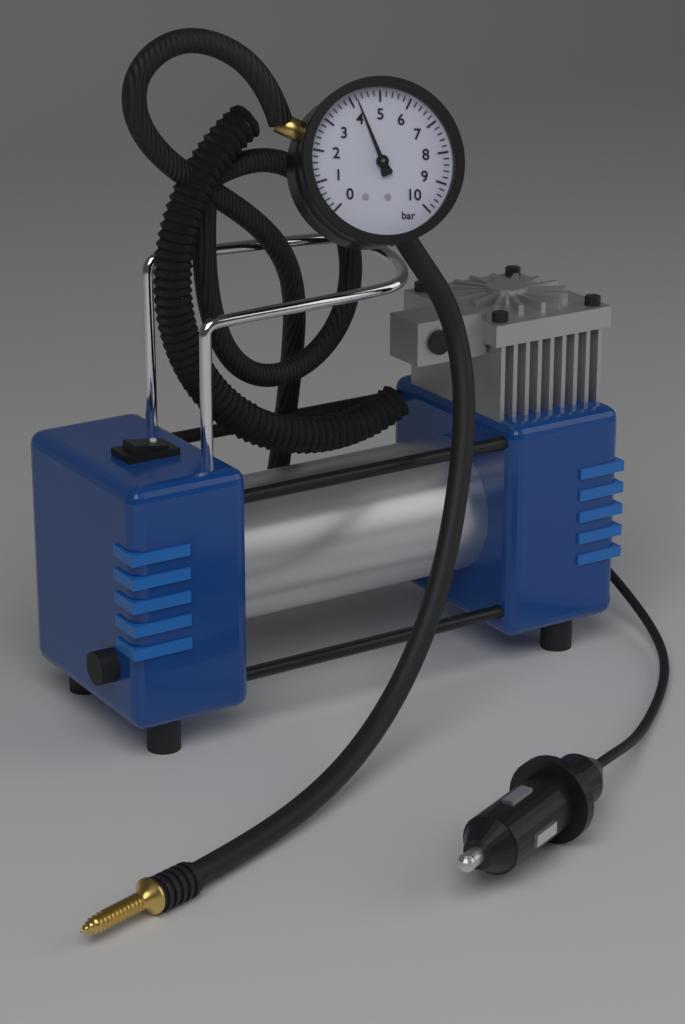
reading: 4.2 bar
